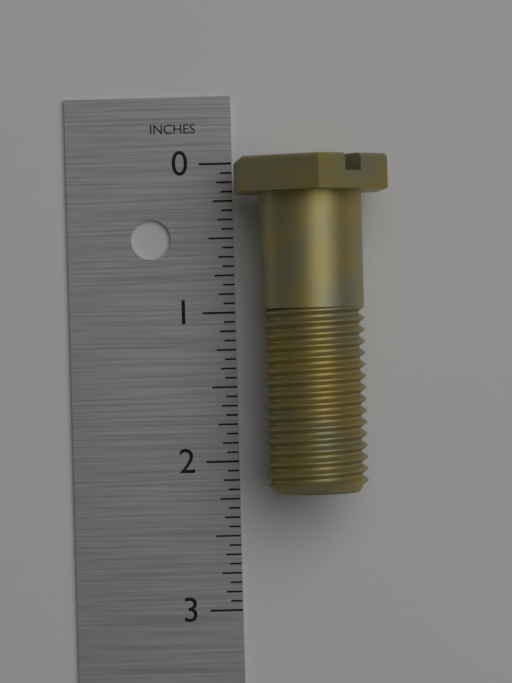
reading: 2.1875 in
